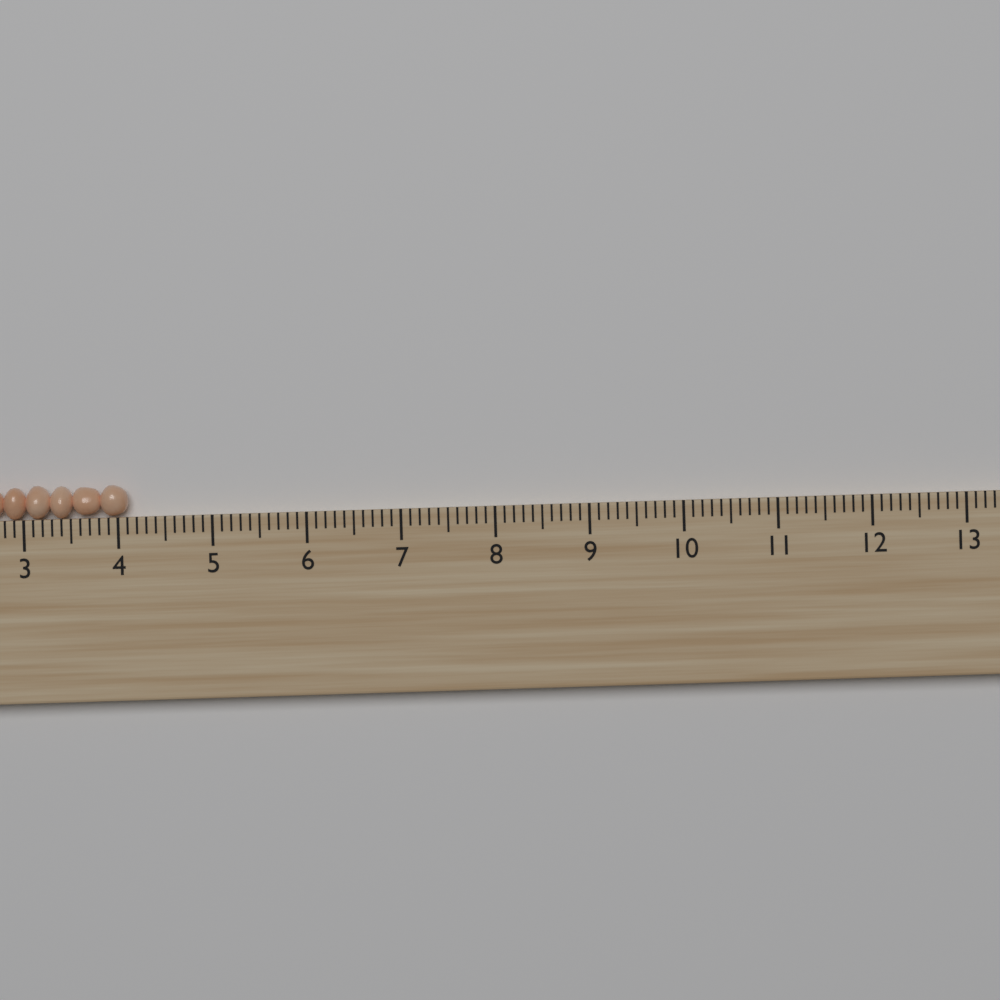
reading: 4.1 (no unit)
